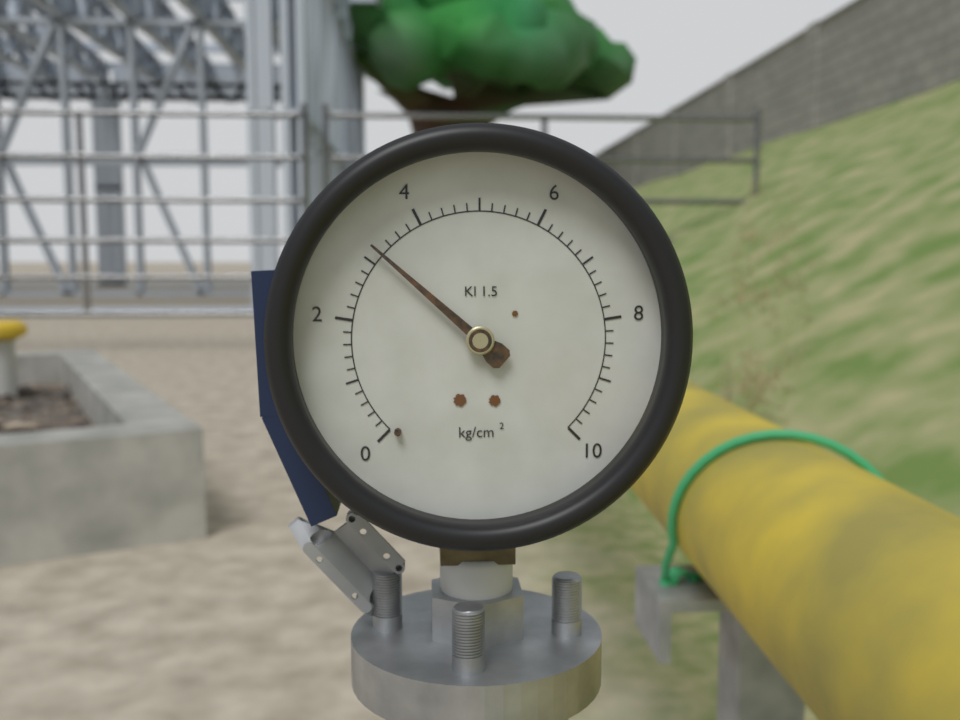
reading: 3.2 kg/cm²
